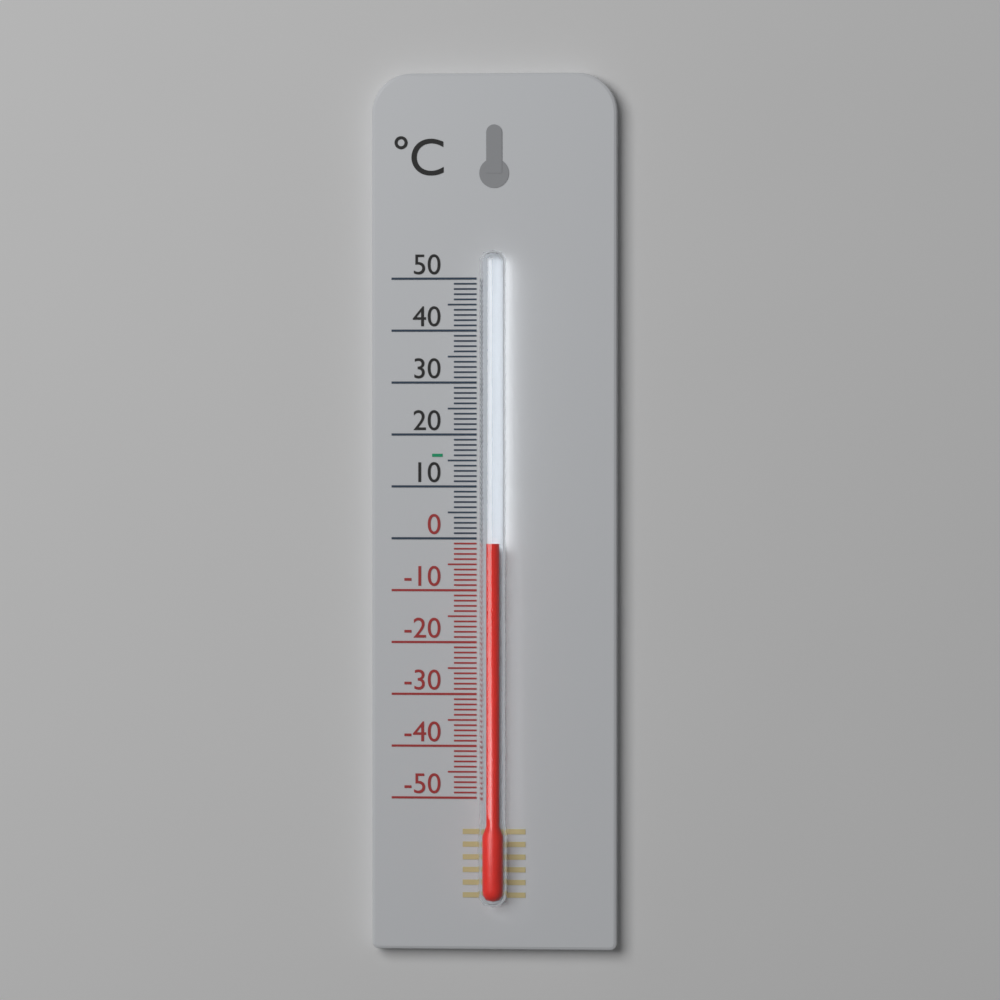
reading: -1 °C
